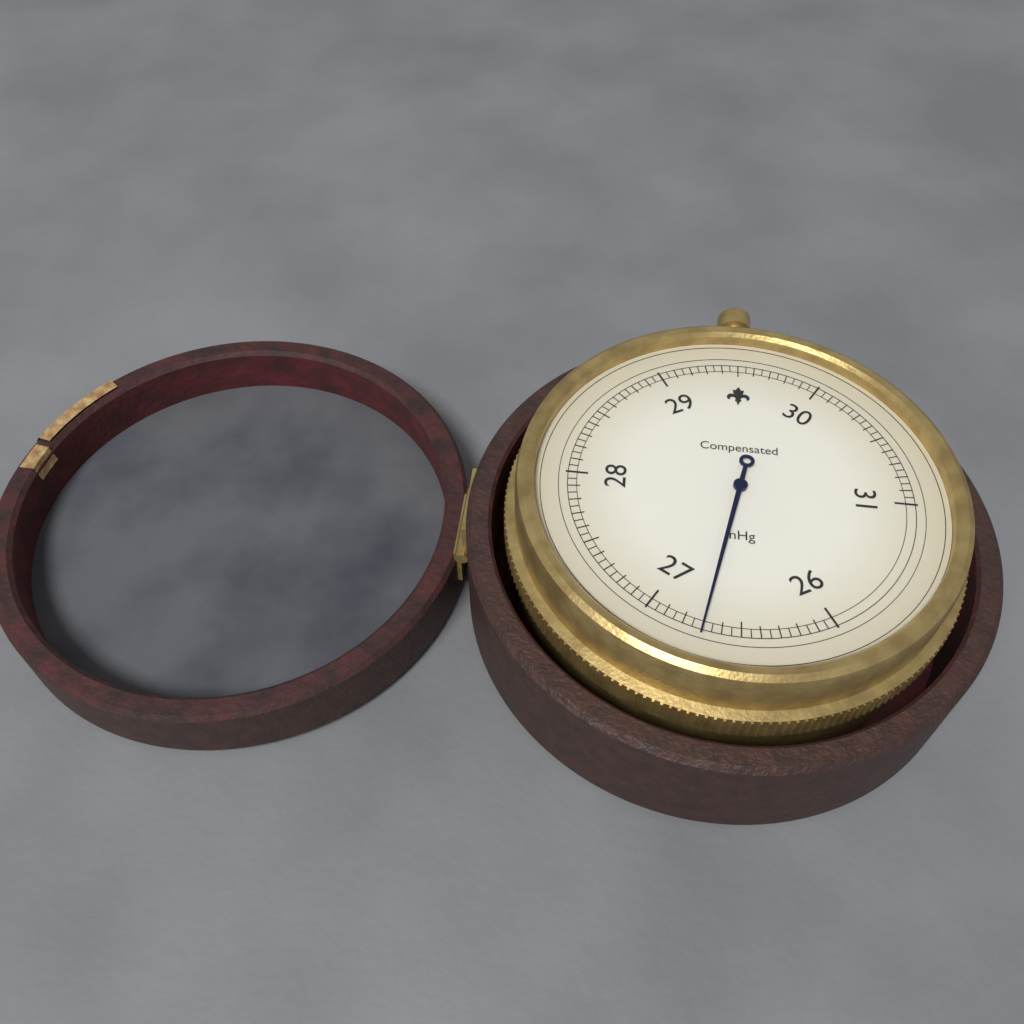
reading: 26.70 inHg
